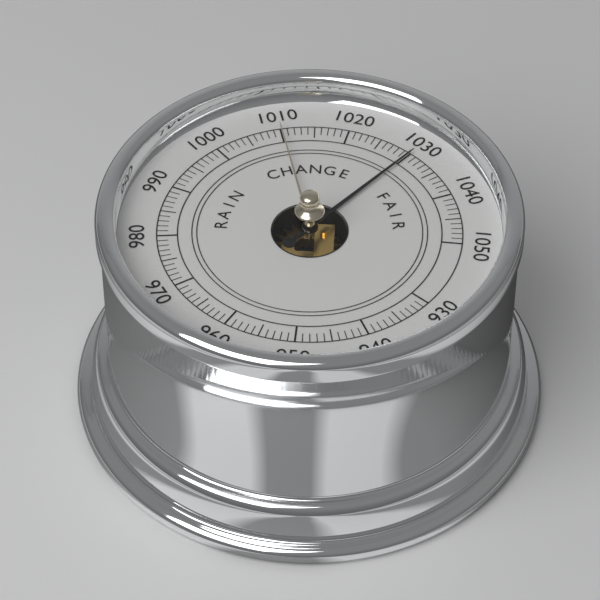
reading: 1030 (no unit)
